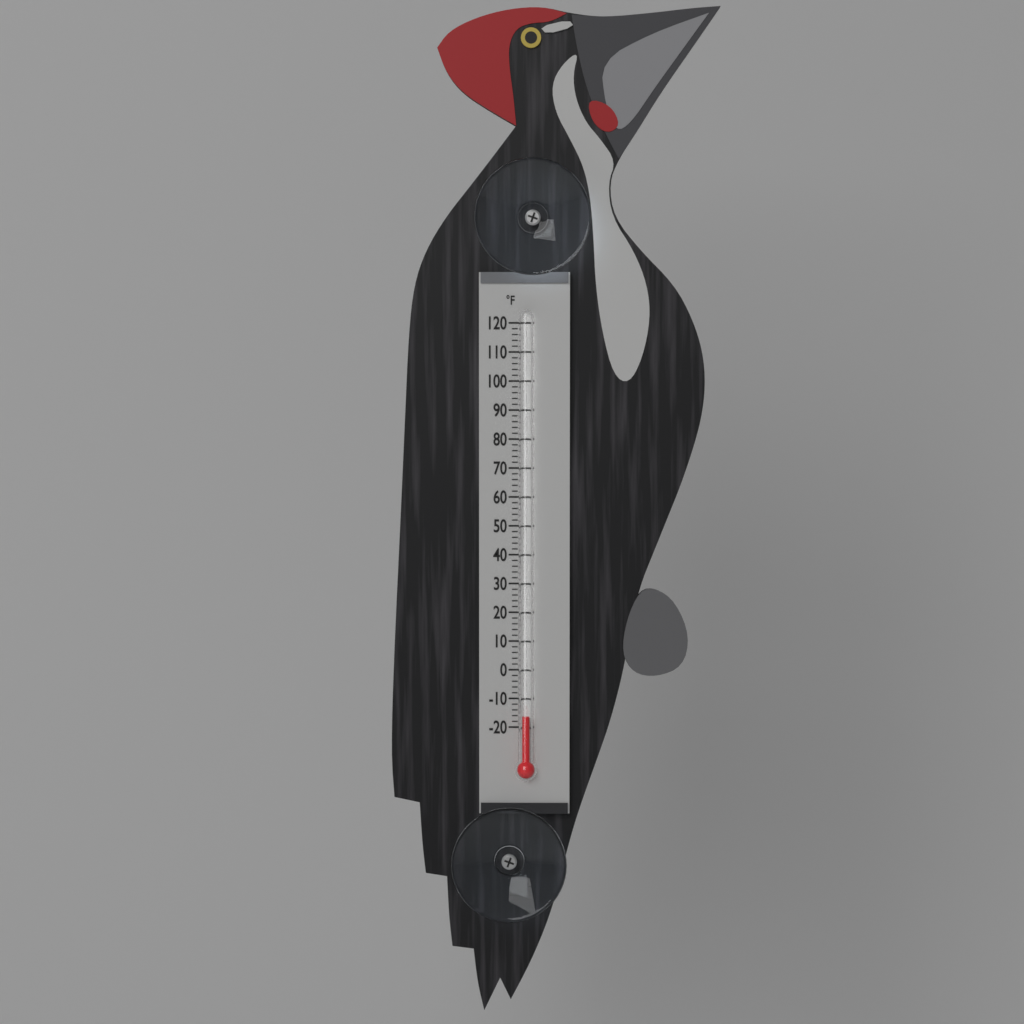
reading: -16 °F
